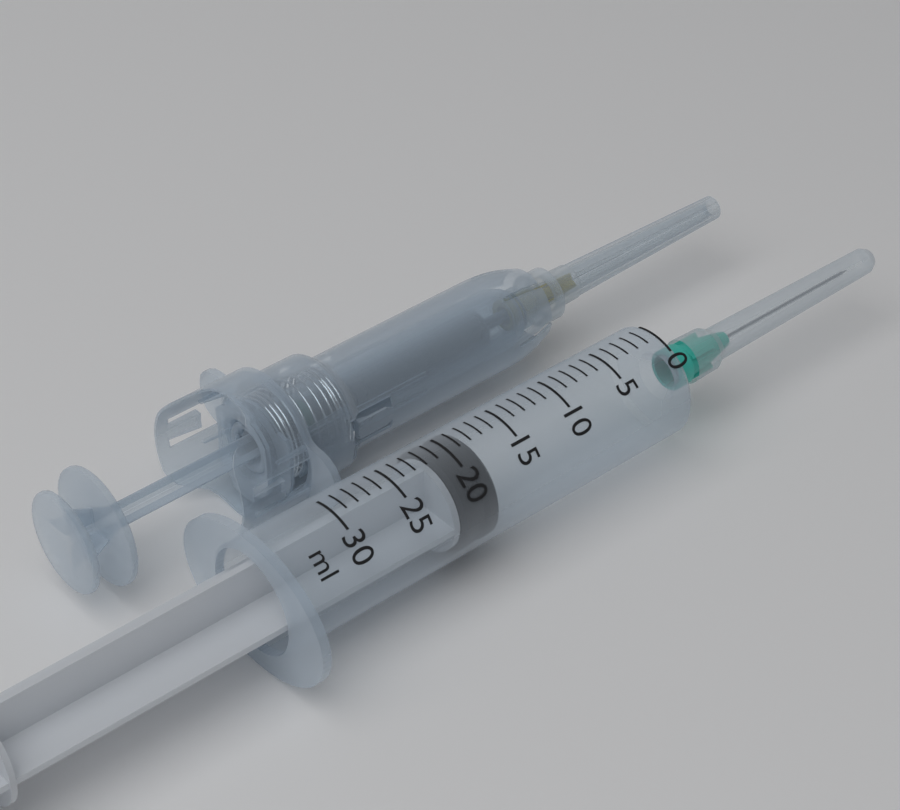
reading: 18 ml
